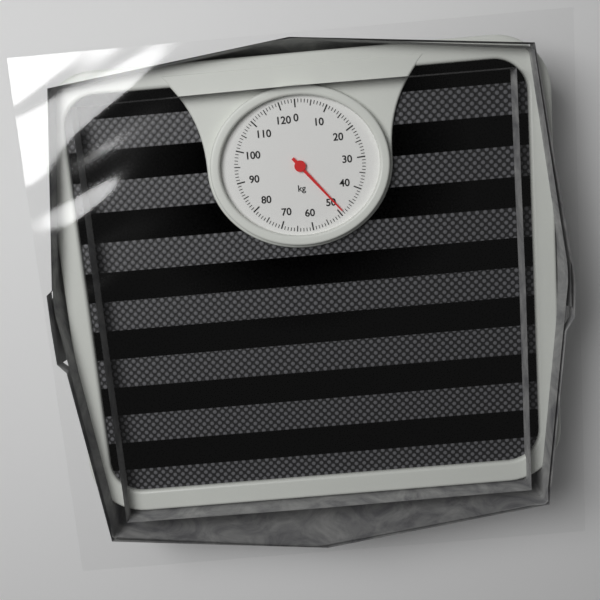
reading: 49 kg
